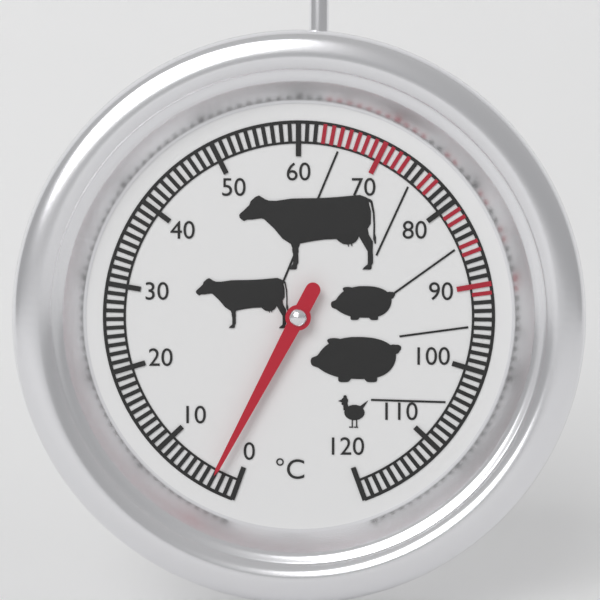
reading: 3 °C
